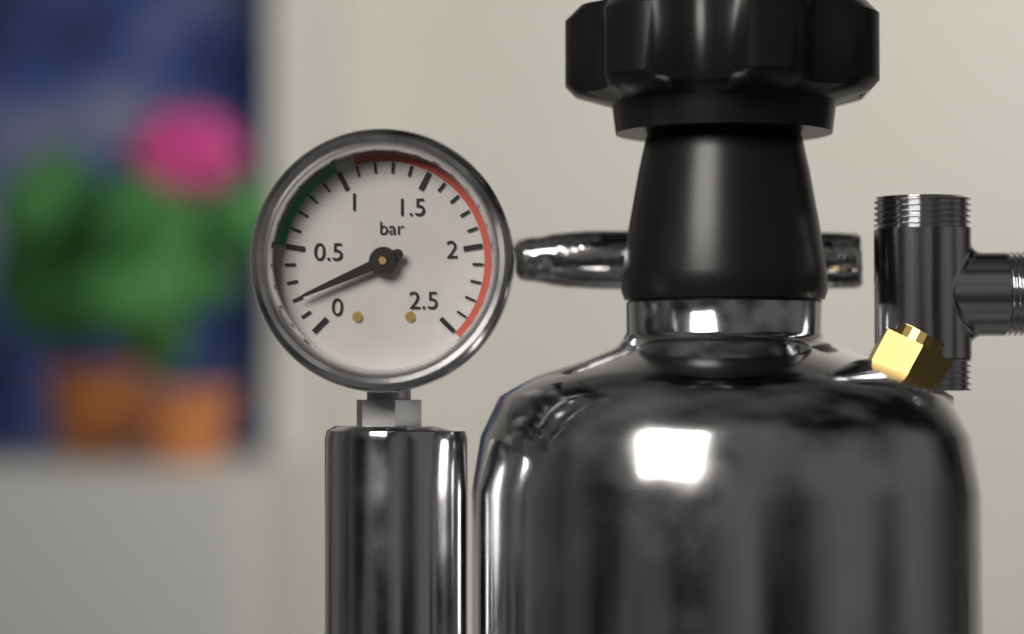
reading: 0.2 bar
